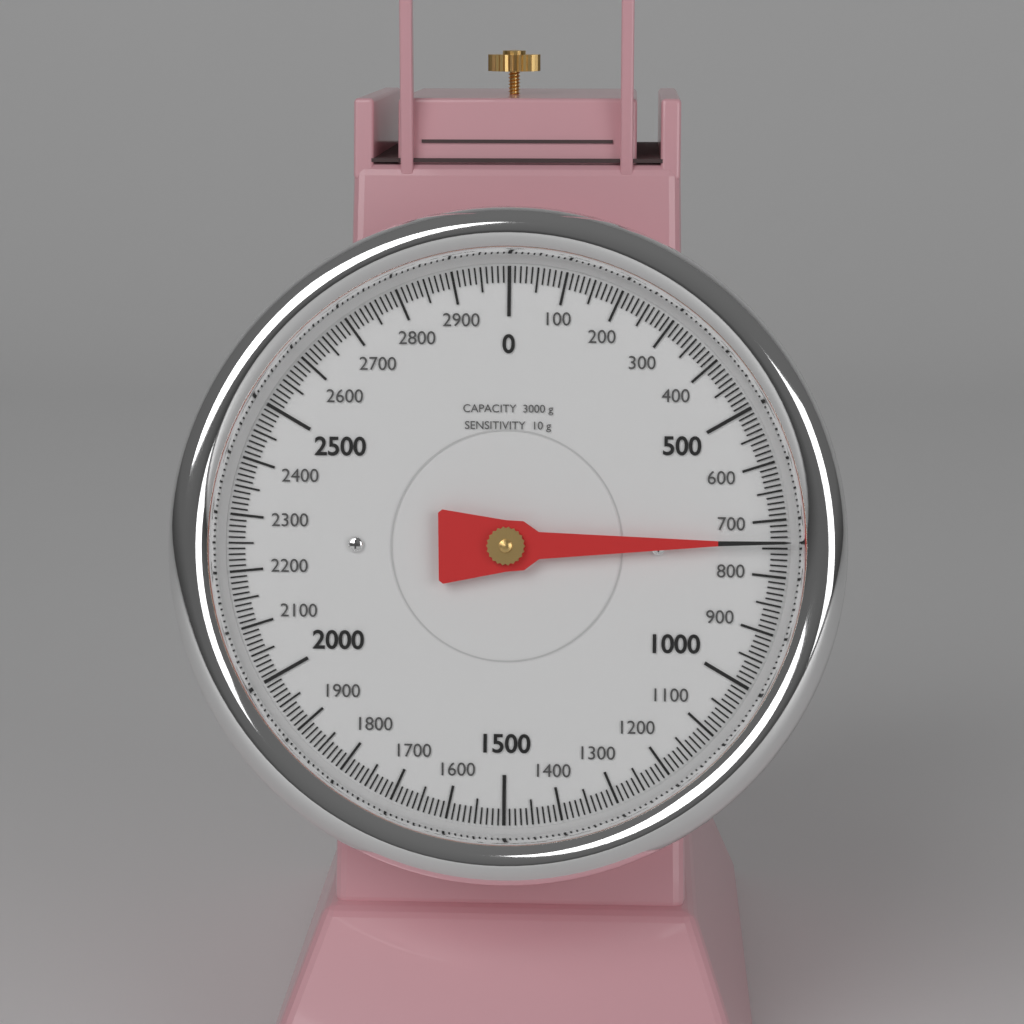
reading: 740 g
